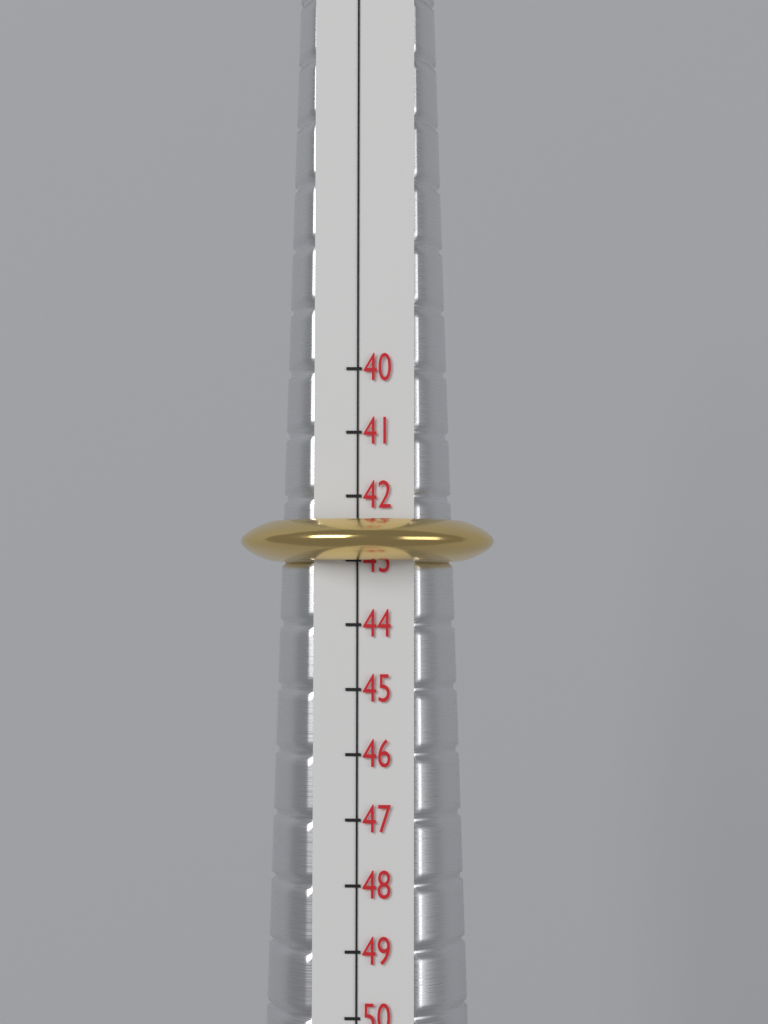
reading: 43 (no unit)
